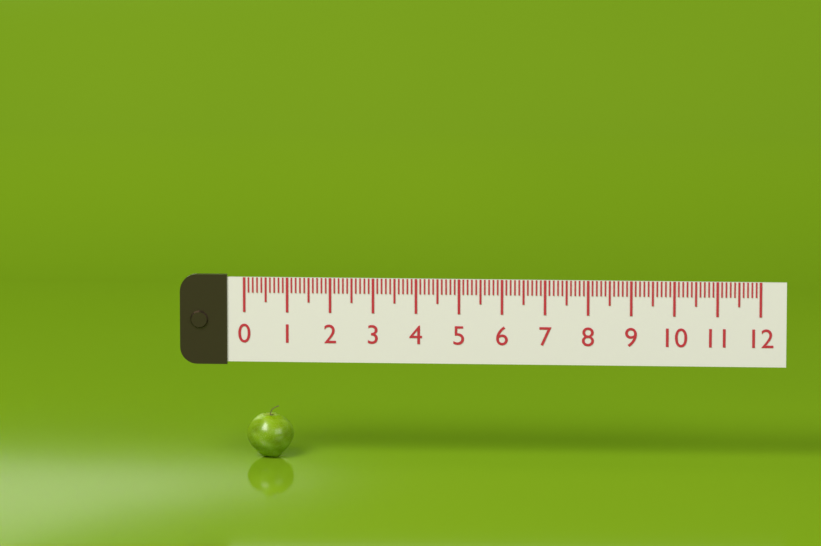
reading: 1.1 (no unit)
